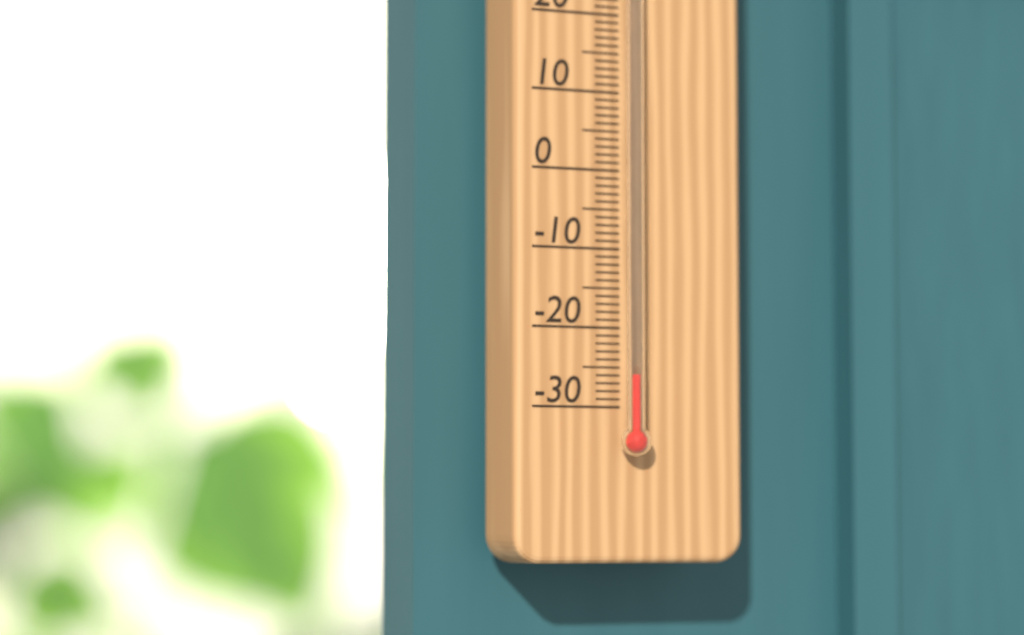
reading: -26 °C
